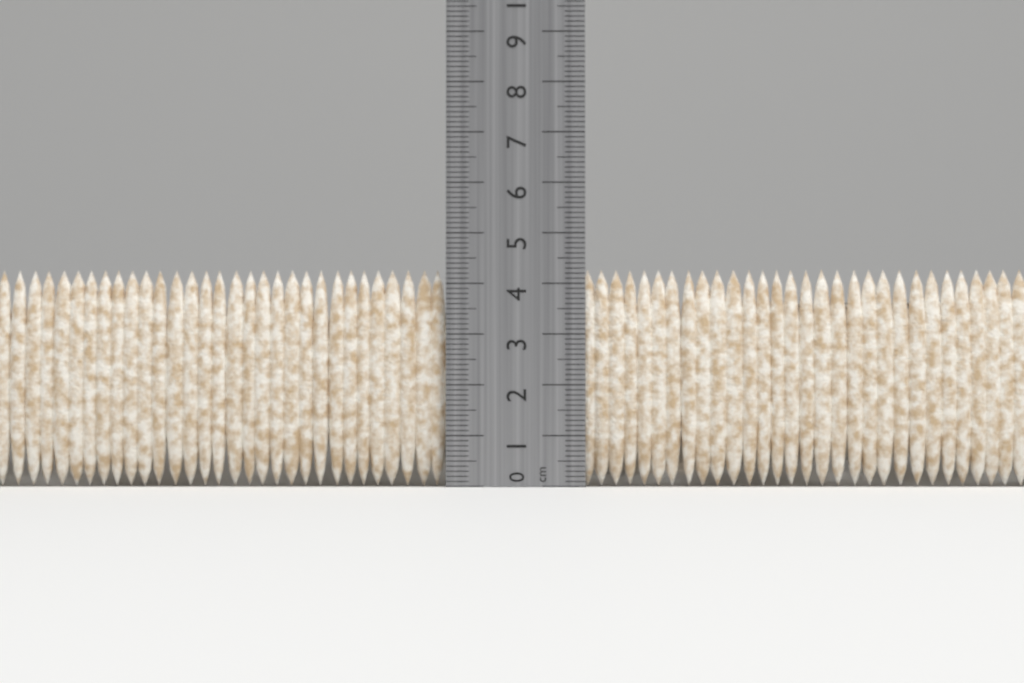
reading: 4.3 cm
